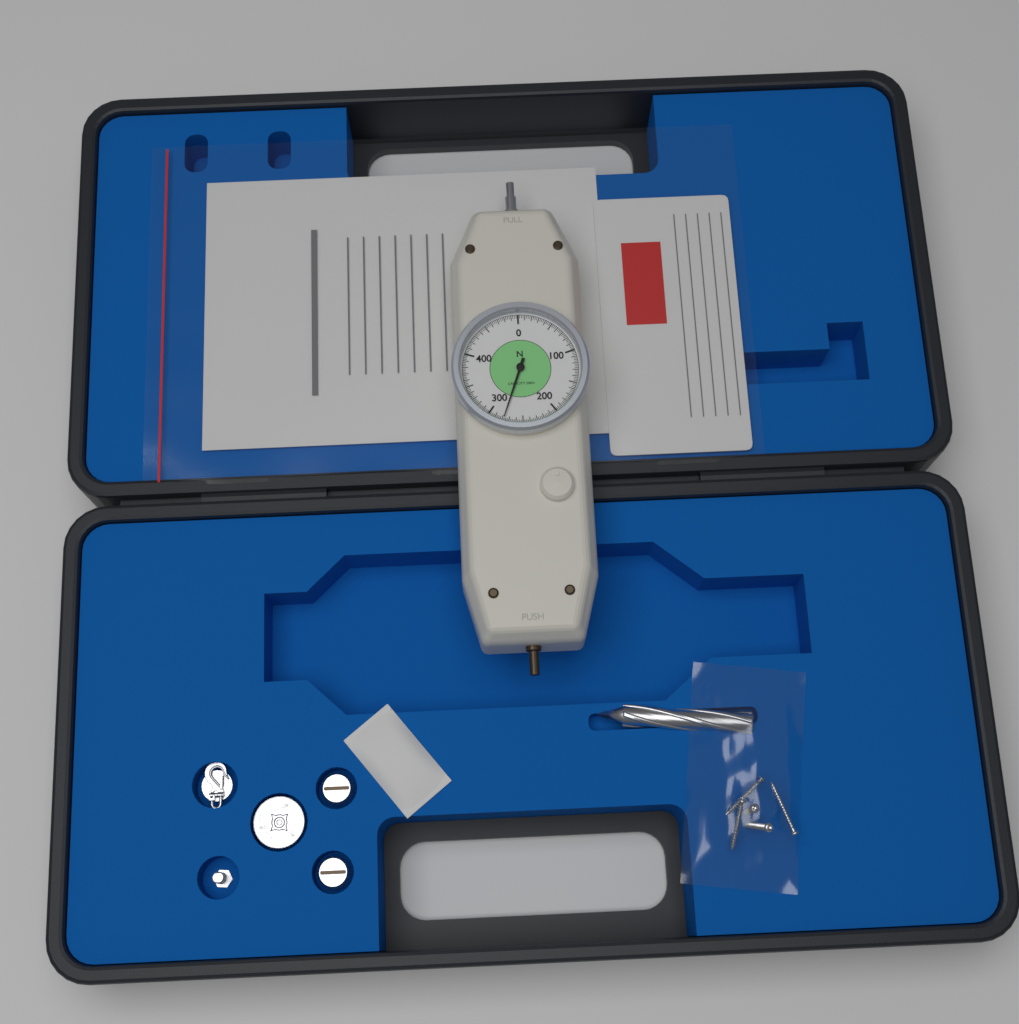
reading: 277.5 N
